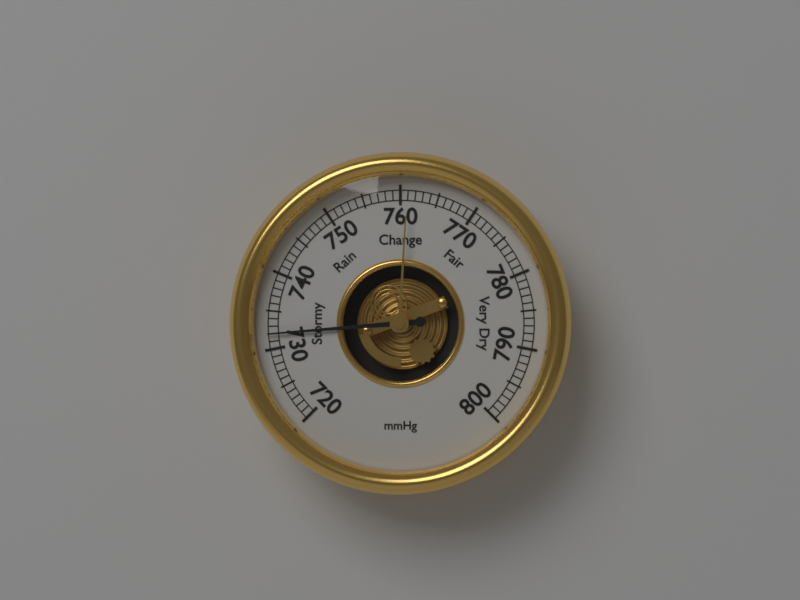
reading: 732 mmHg
